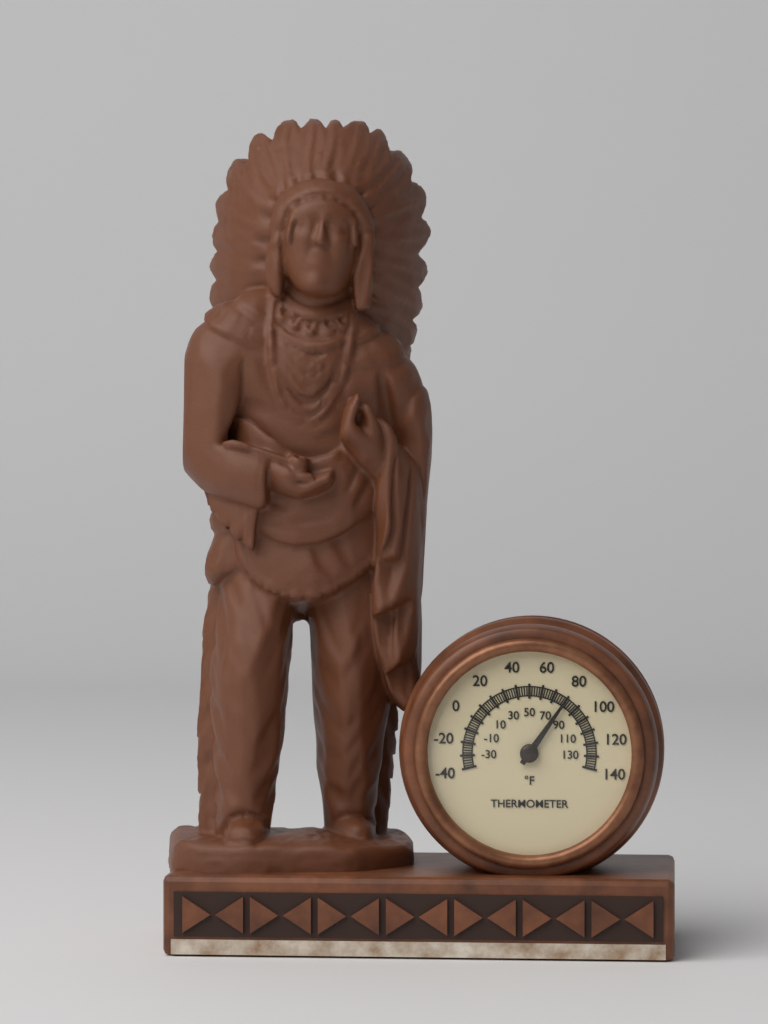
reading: 80 °F
